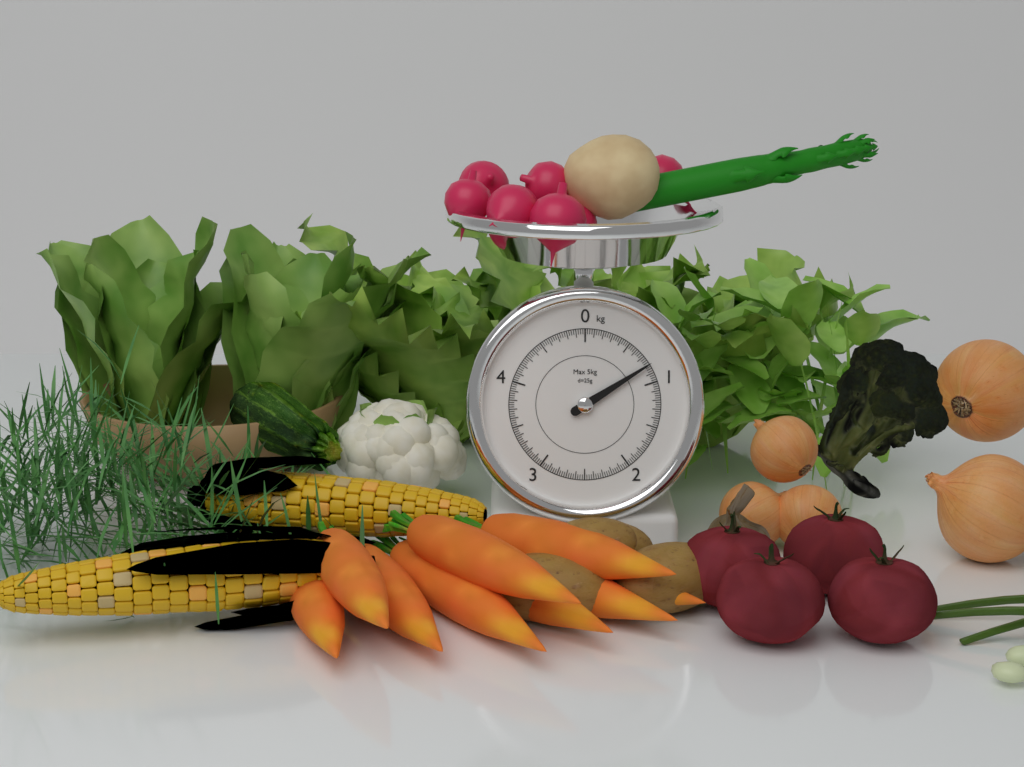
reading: 0.800 kg
